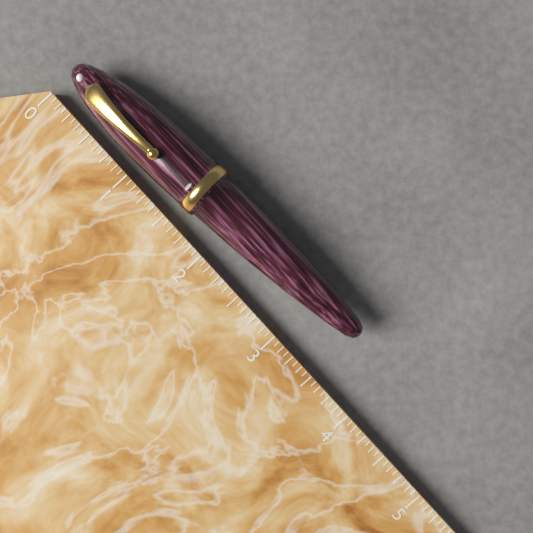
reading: 3.5000 (no unit)
